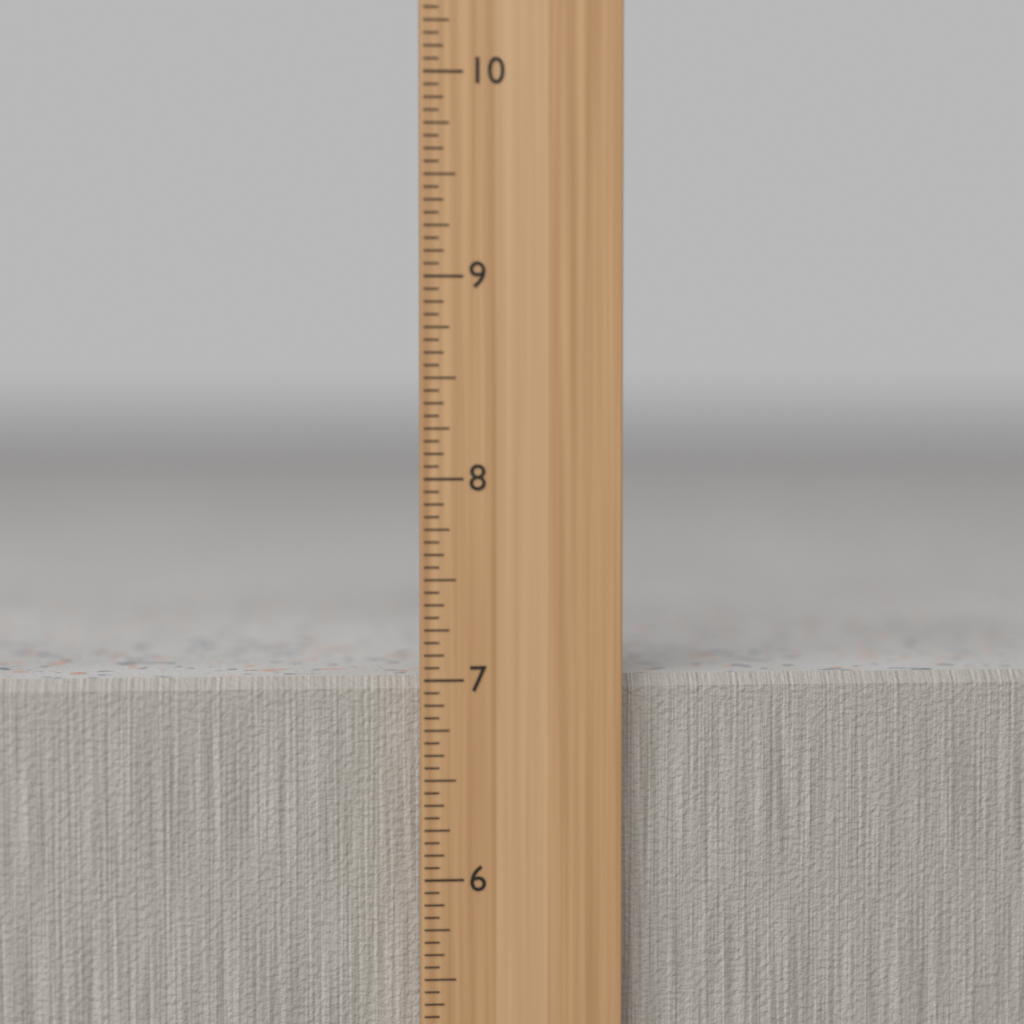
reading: 7.0000 in
